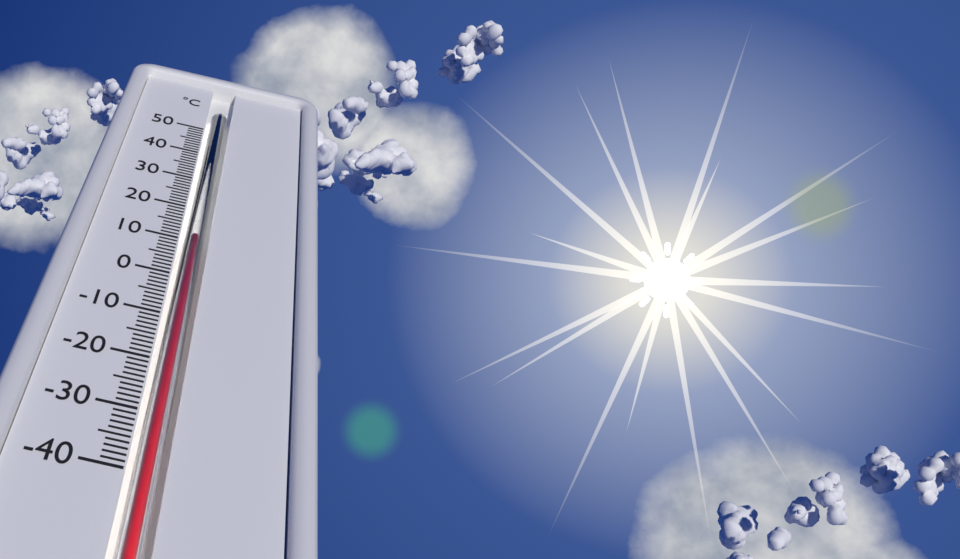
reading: 11 °C
